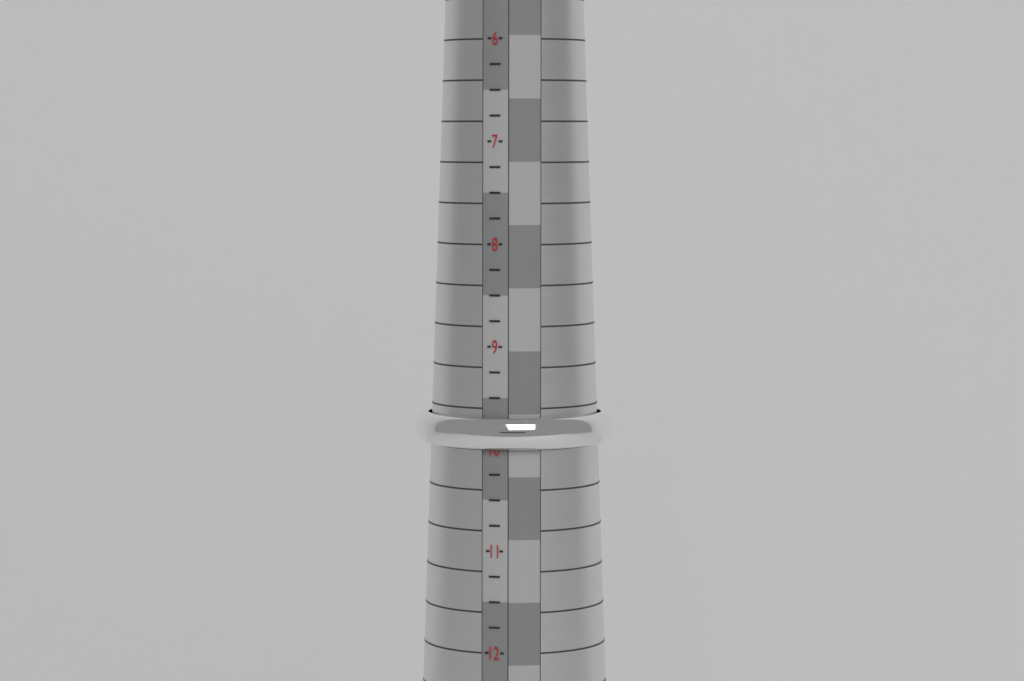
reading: 10.00 (no unit)
